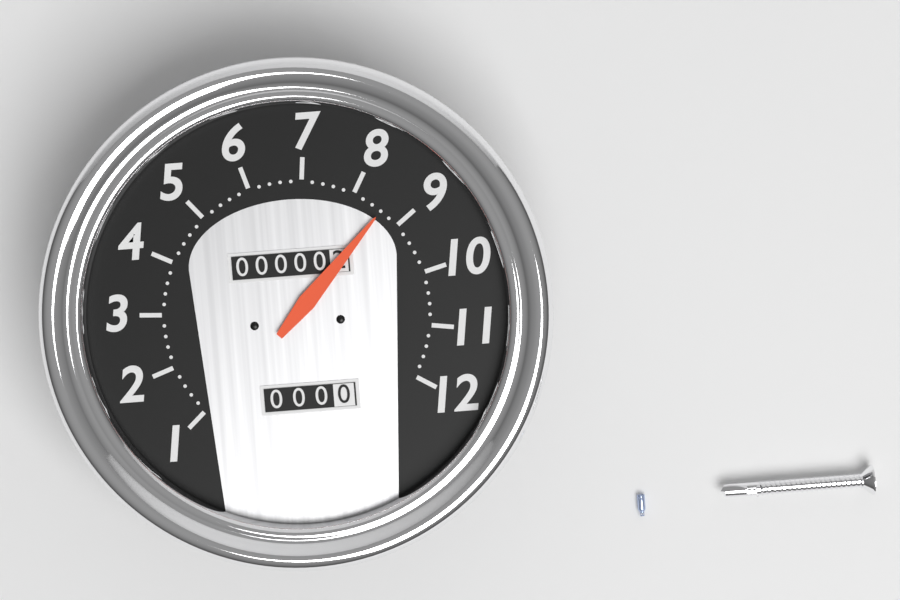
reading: 8.6 (no unit)
